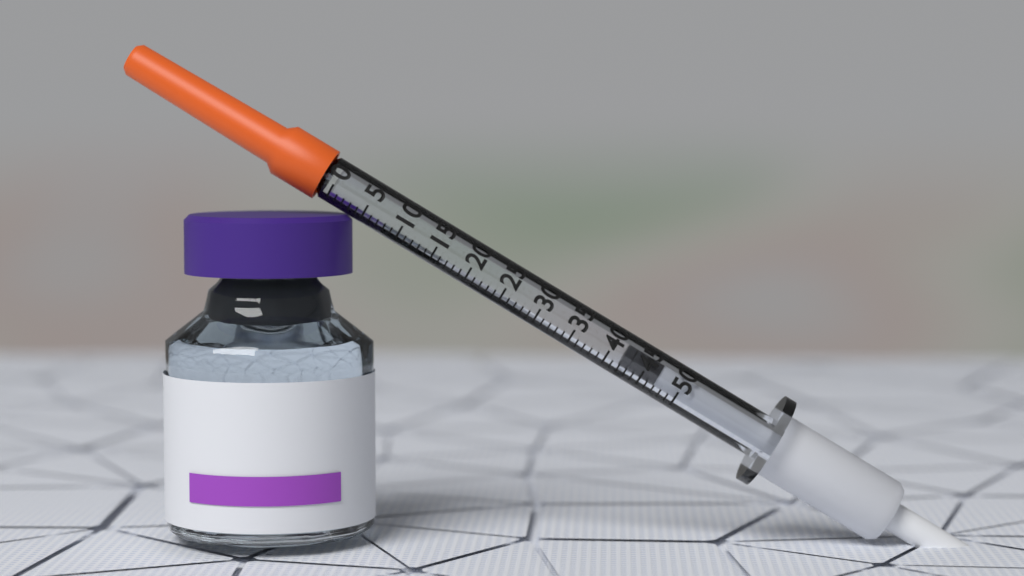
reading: 42 (no unit)
